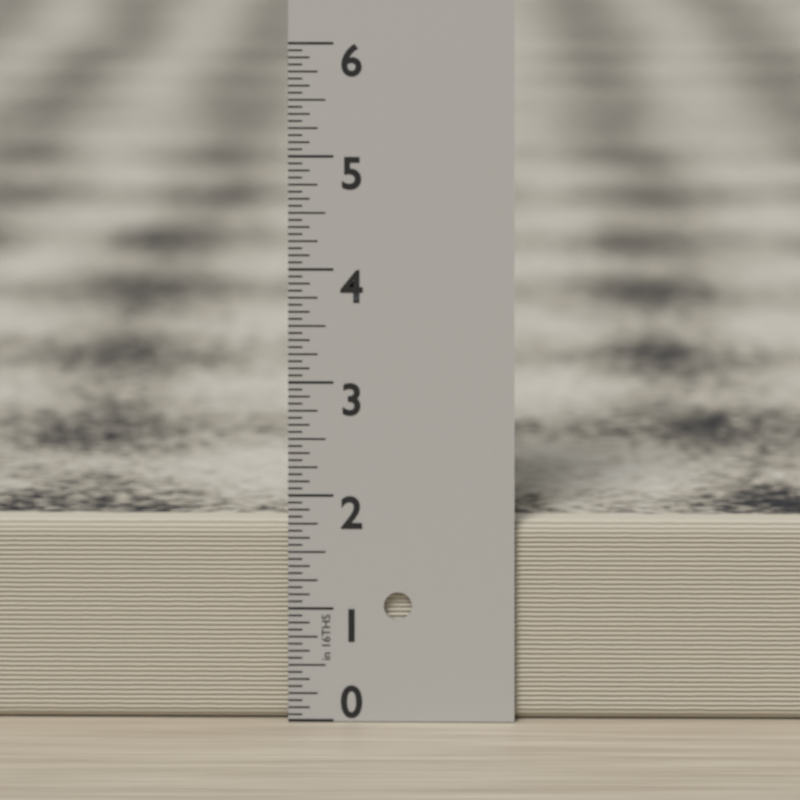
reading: 1.7500 in
